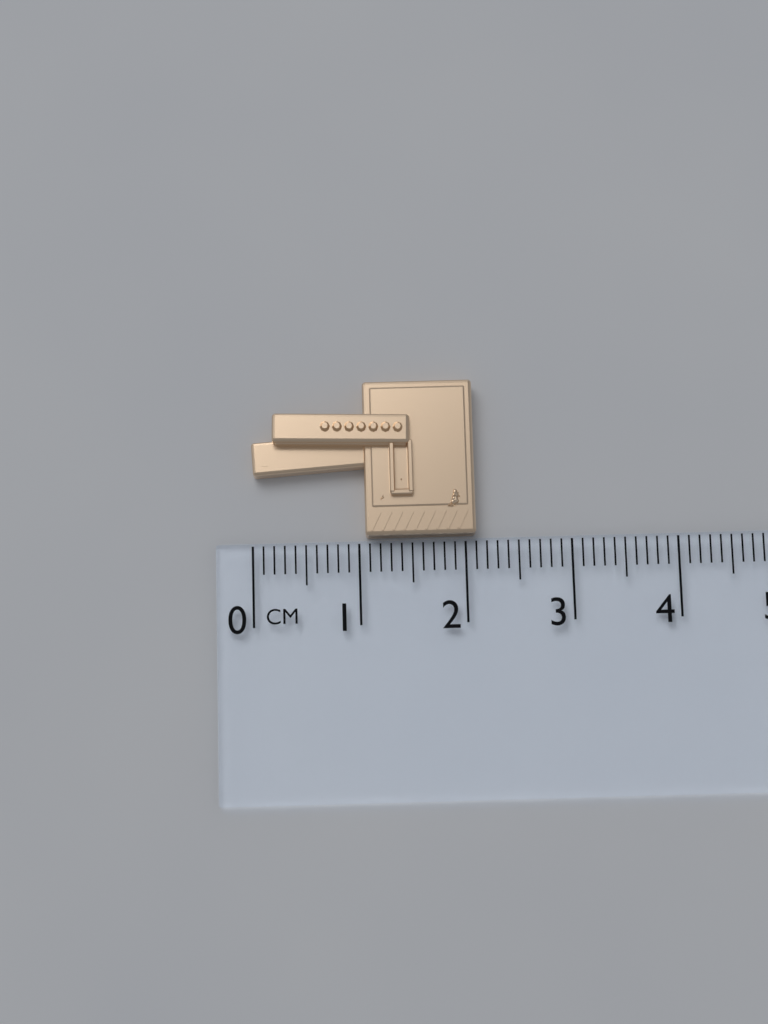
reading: 2.1 cm
